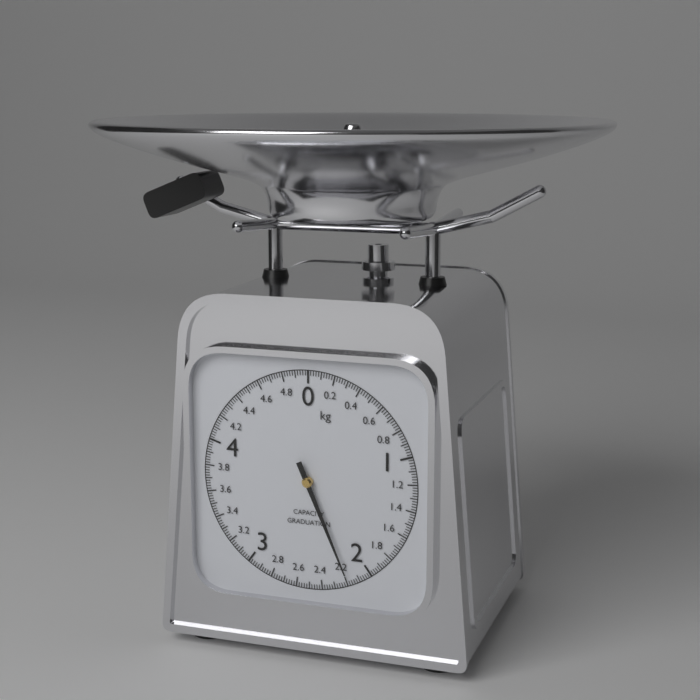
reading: 2.18 kg
